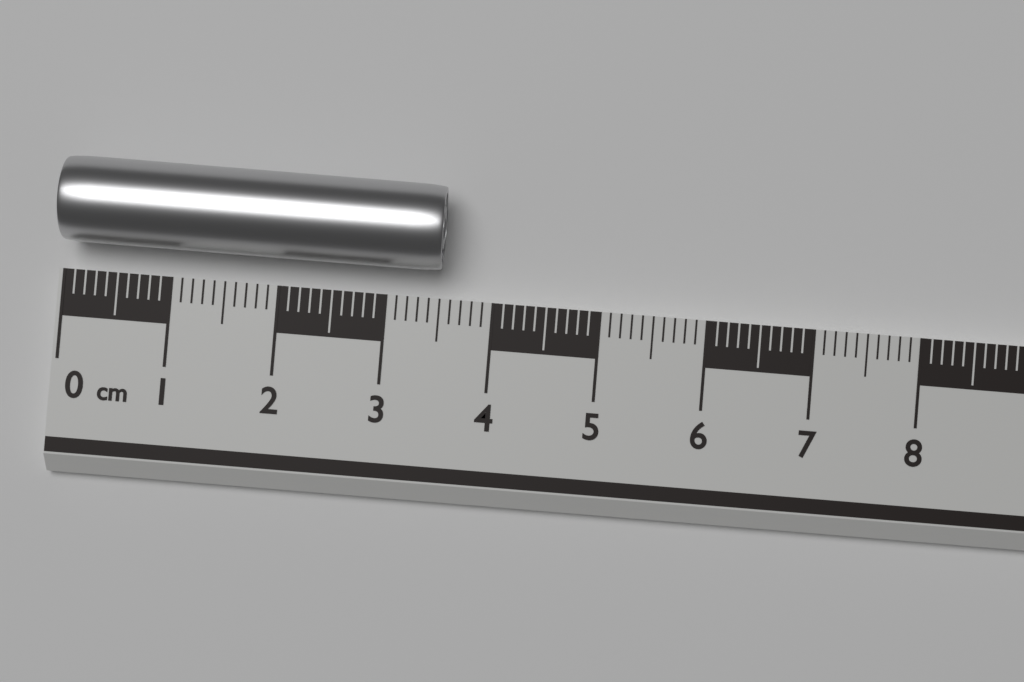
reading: 3.5 cm
